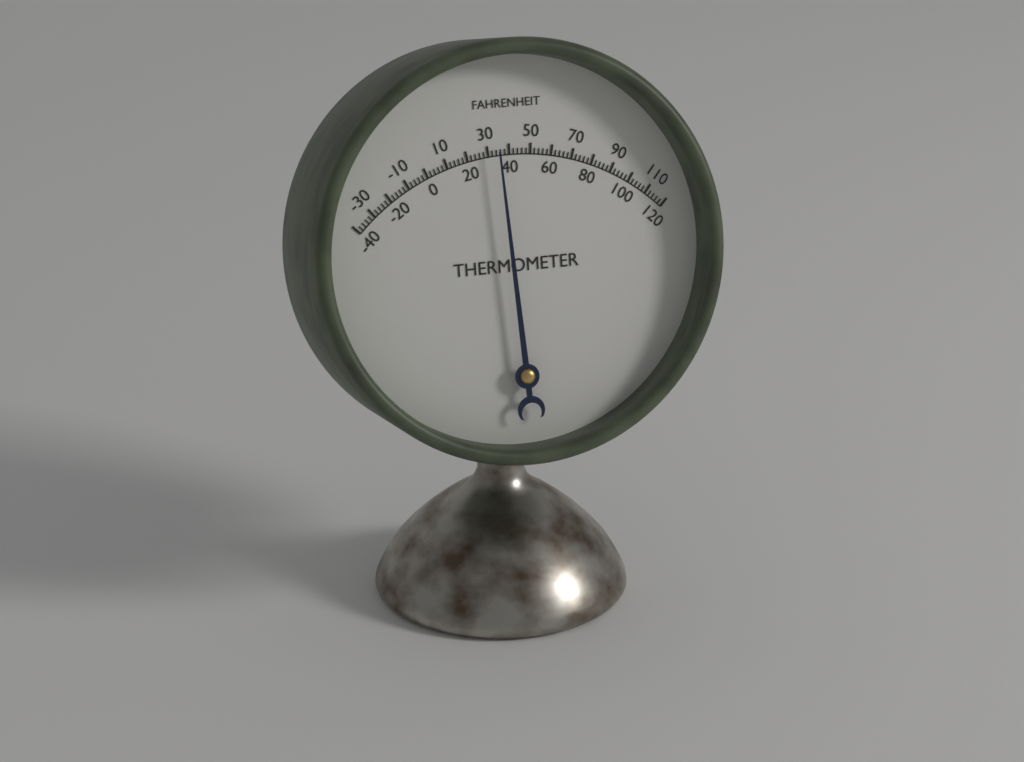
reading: 34 °F
